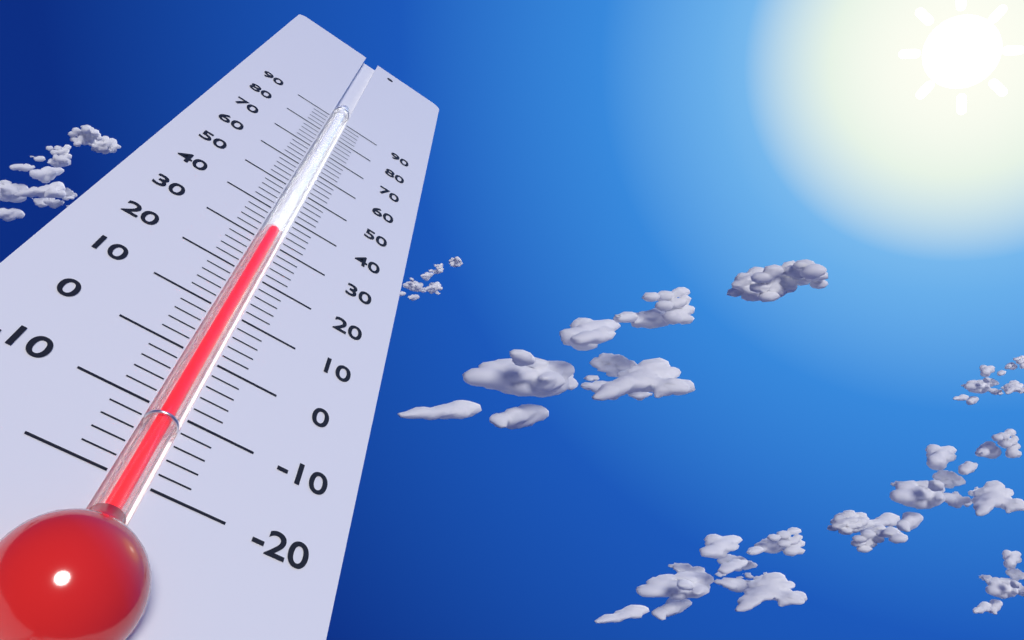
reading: 34 (no unit)
